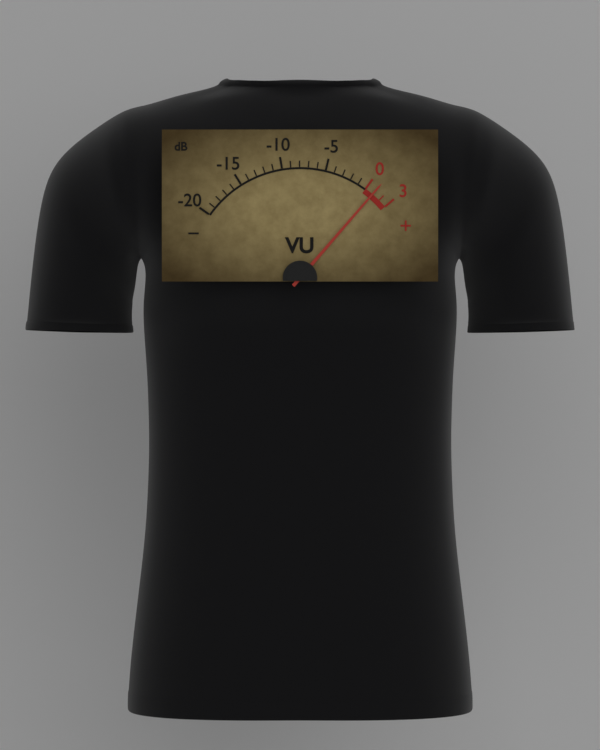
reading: 1 dB
